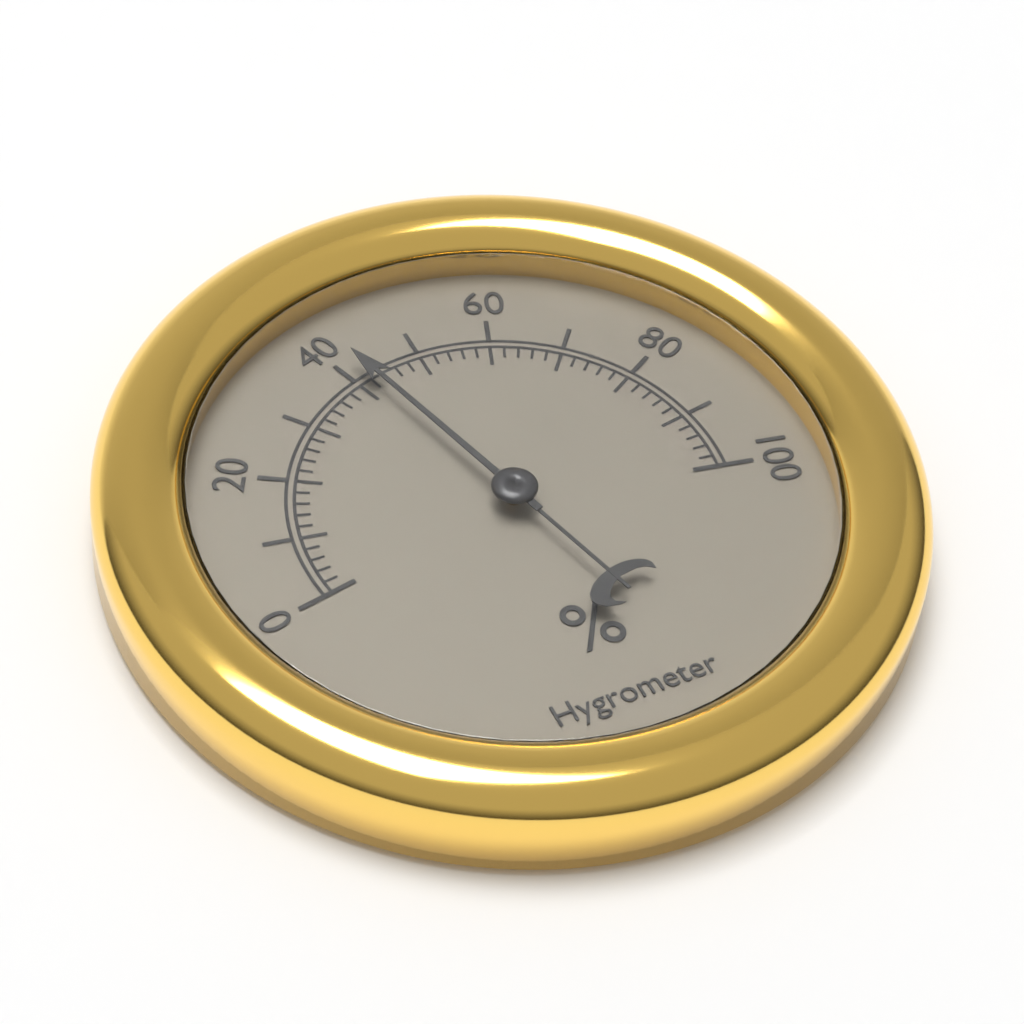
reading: 42 %
